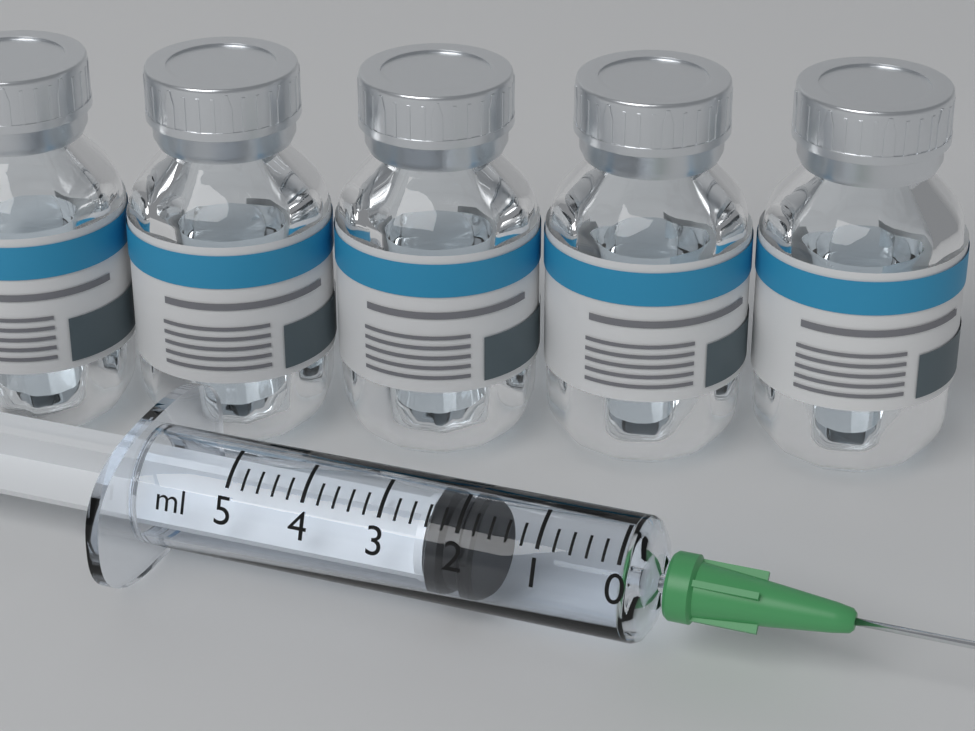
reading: 1.8 ml
